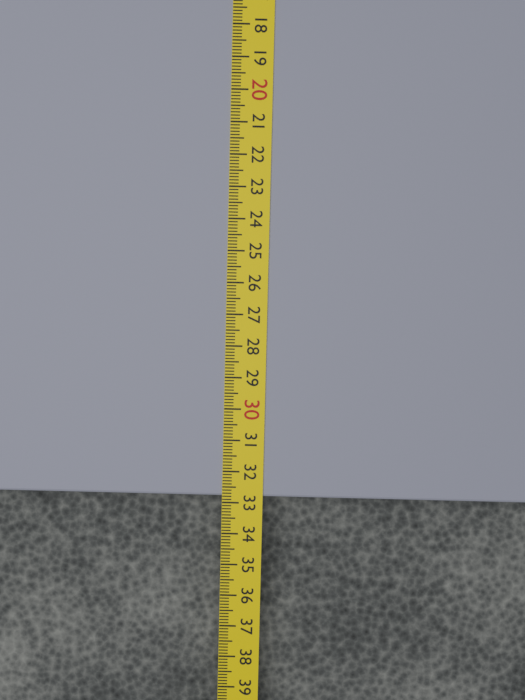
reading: 32.8 cm
